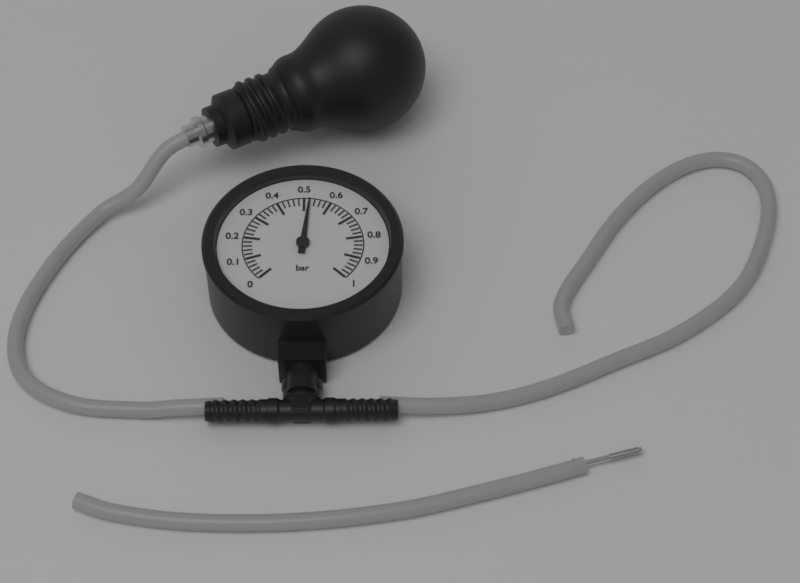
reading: 0.52 bar
